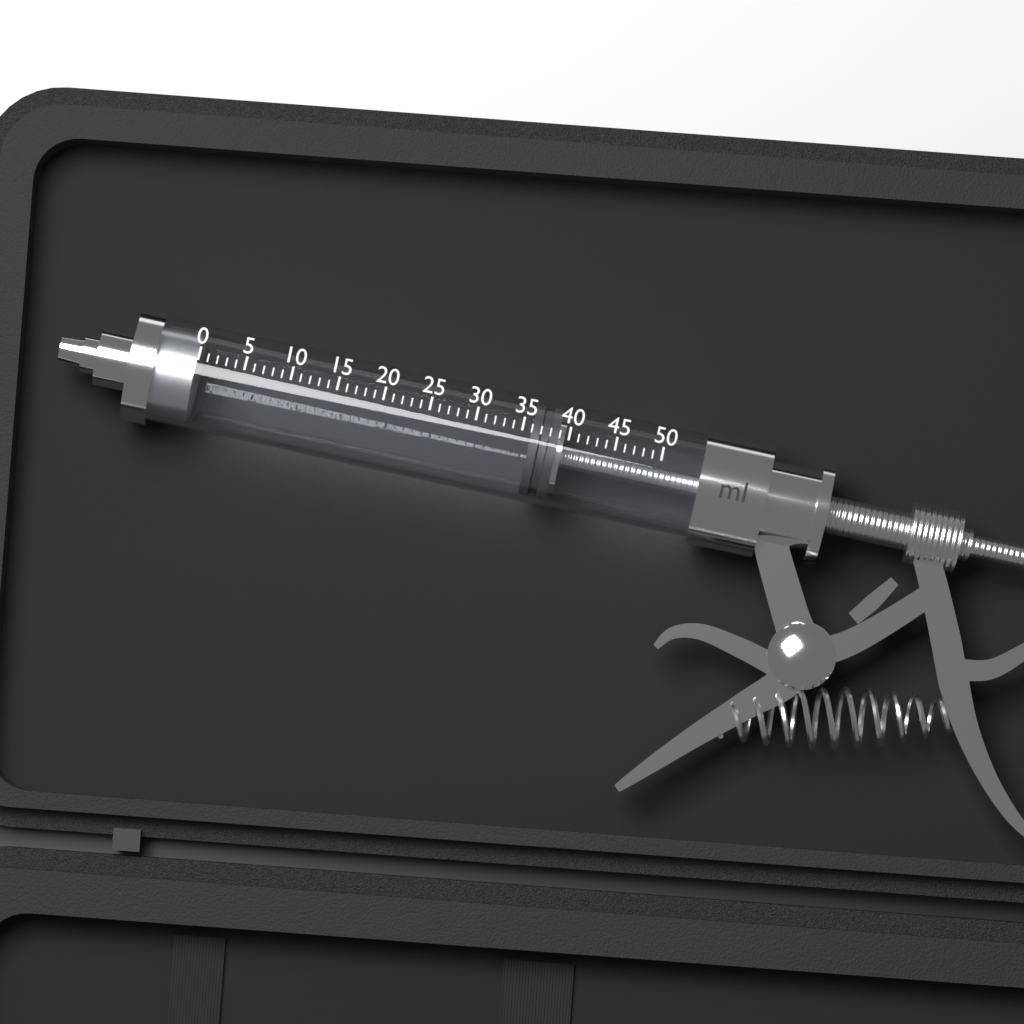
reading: 36 ml
